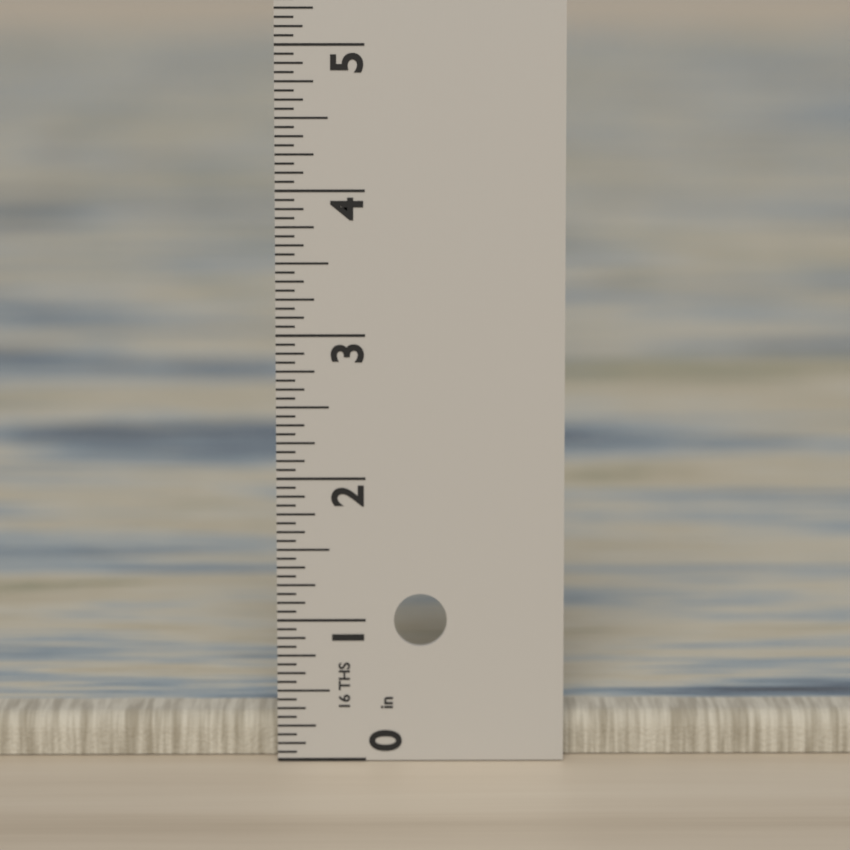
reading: 0.3125 in
